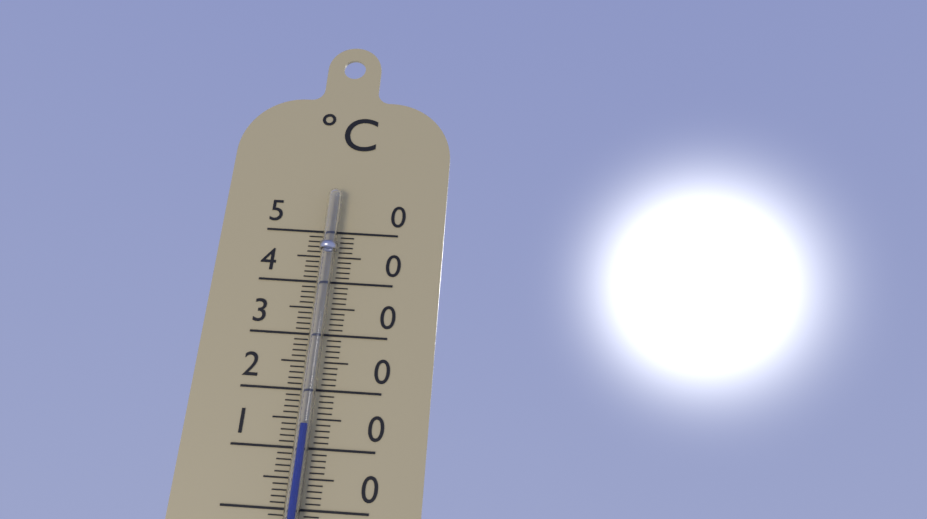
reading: 14 °C
